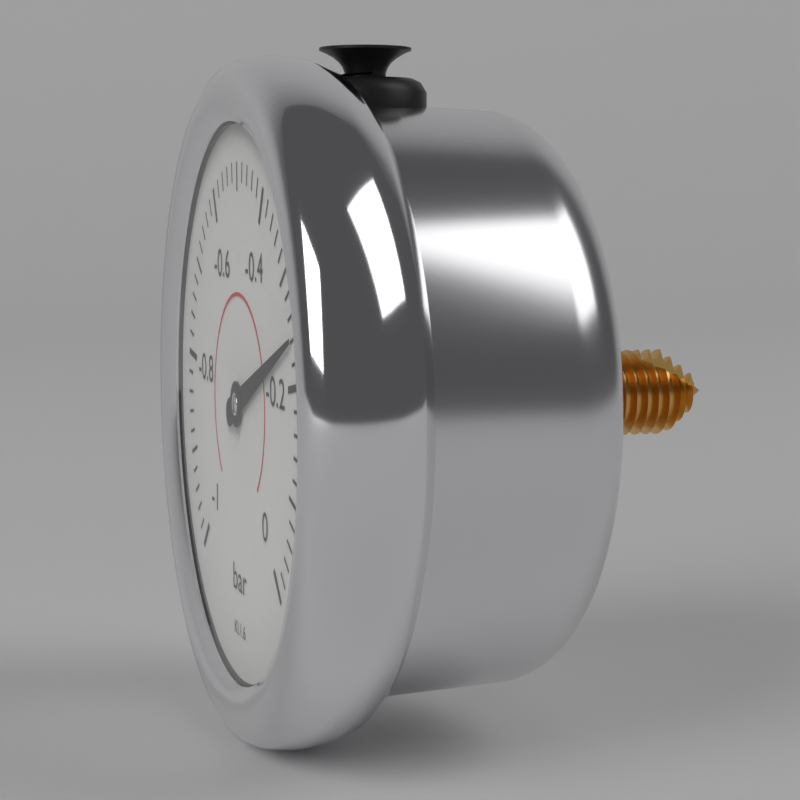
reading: -0.24 bar
